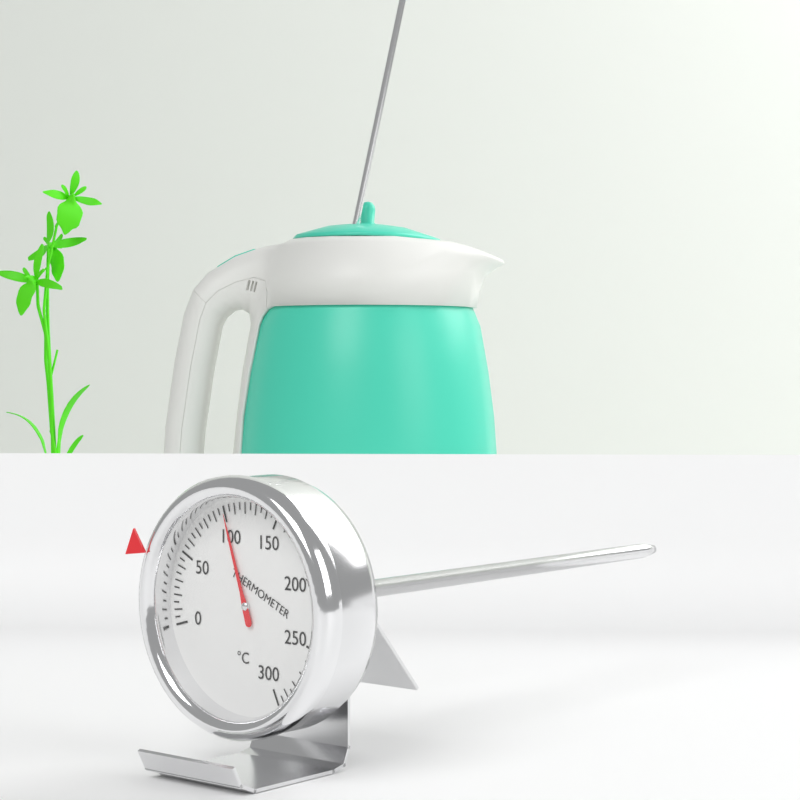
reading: 100 °C
